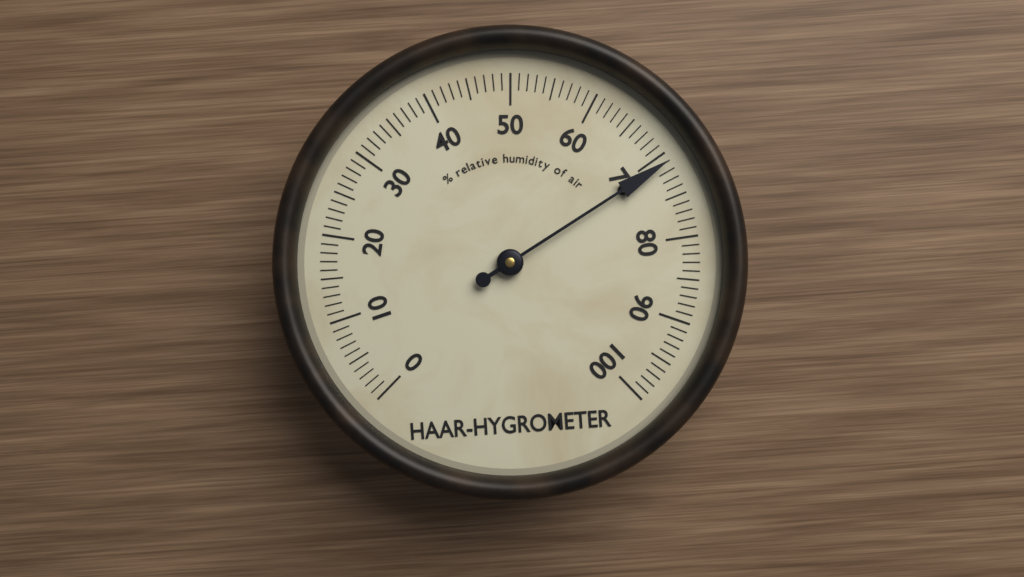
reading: 71 %
